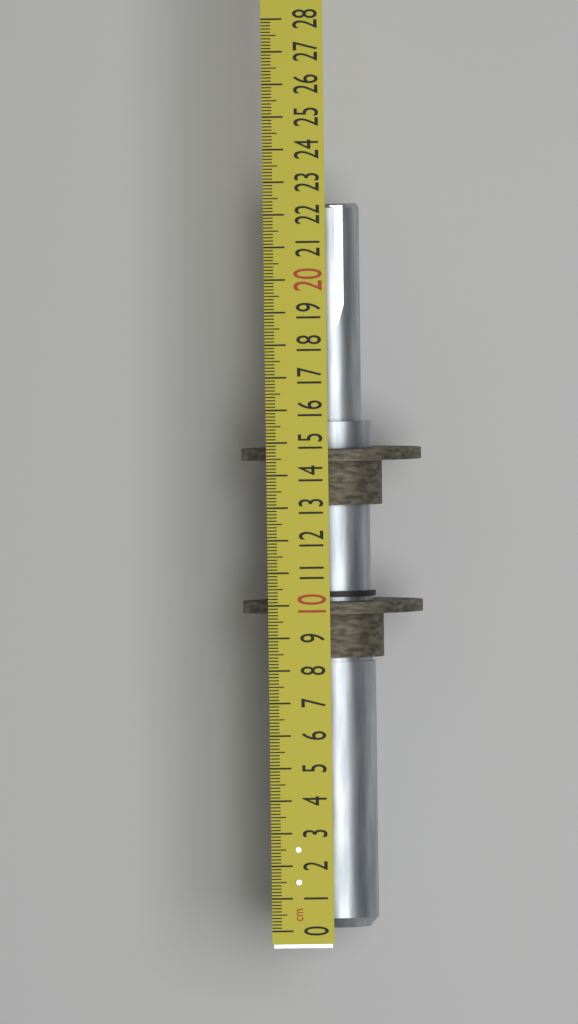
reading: 22.3 cm
